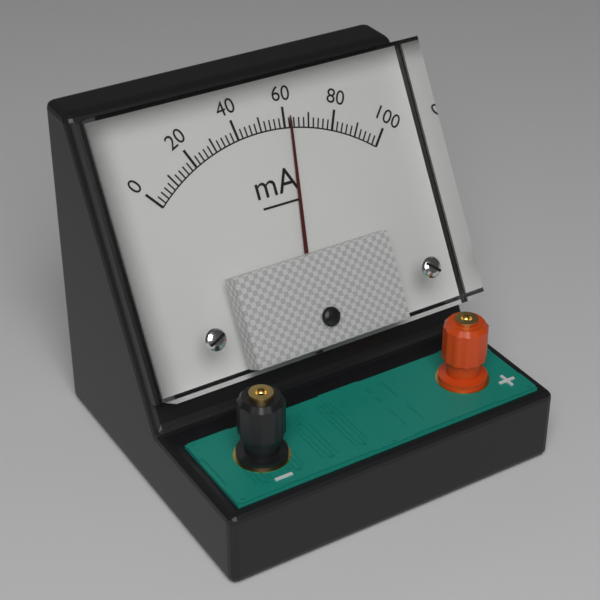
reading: 62 mA
